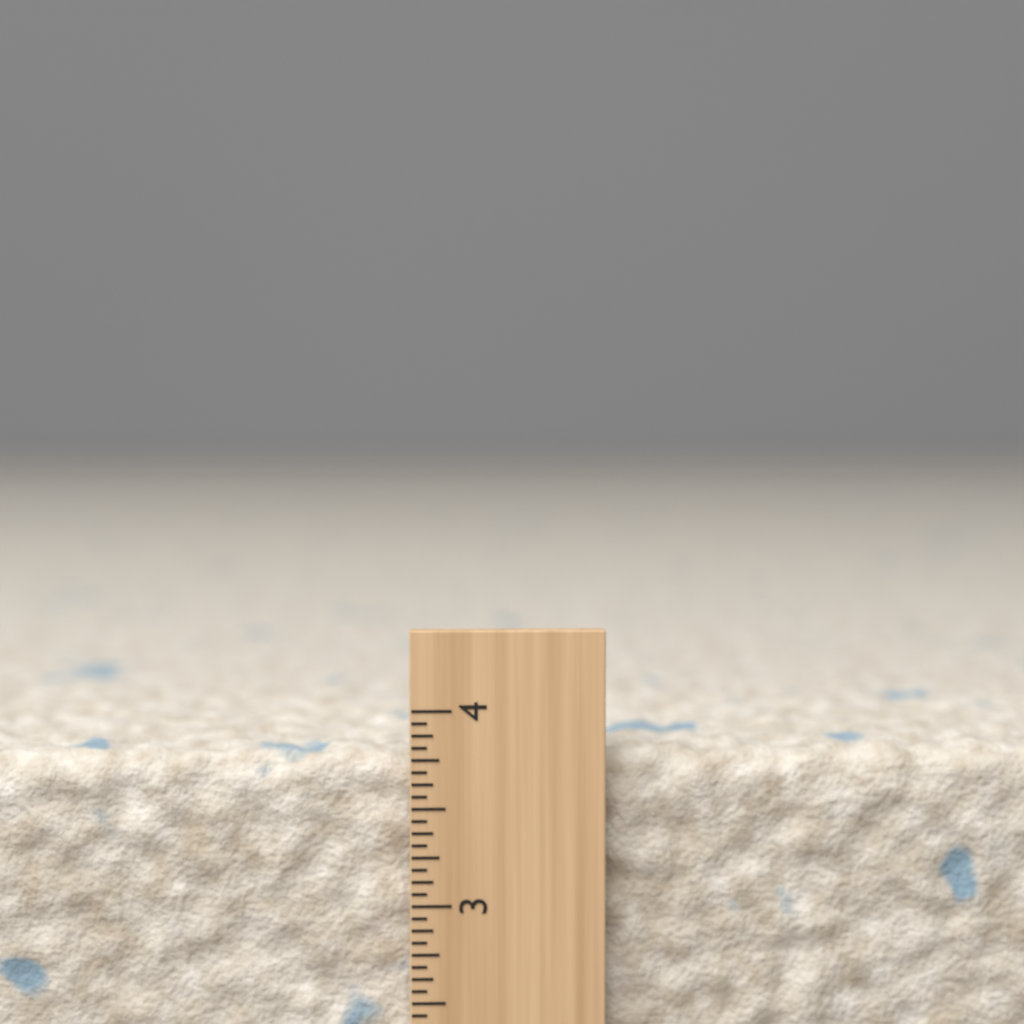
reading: 3.8125 inch
